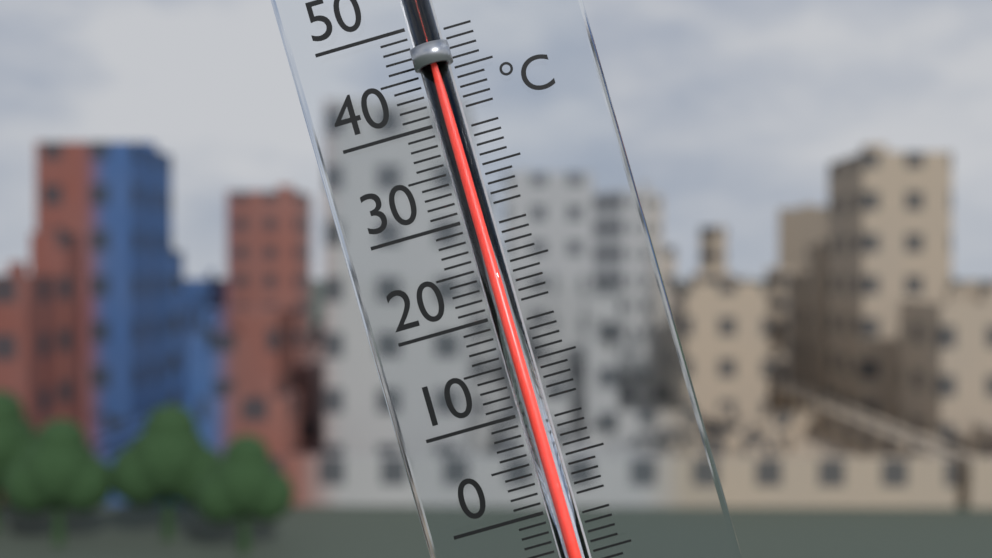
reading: 47 °C
